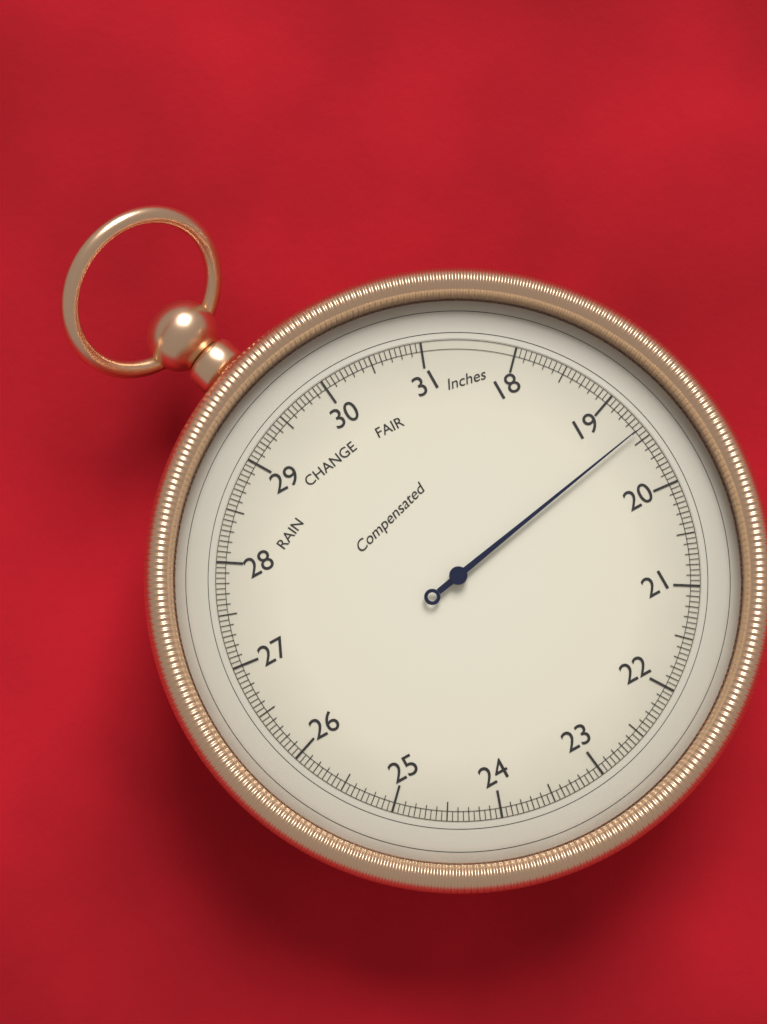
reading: 19.40 inHg
